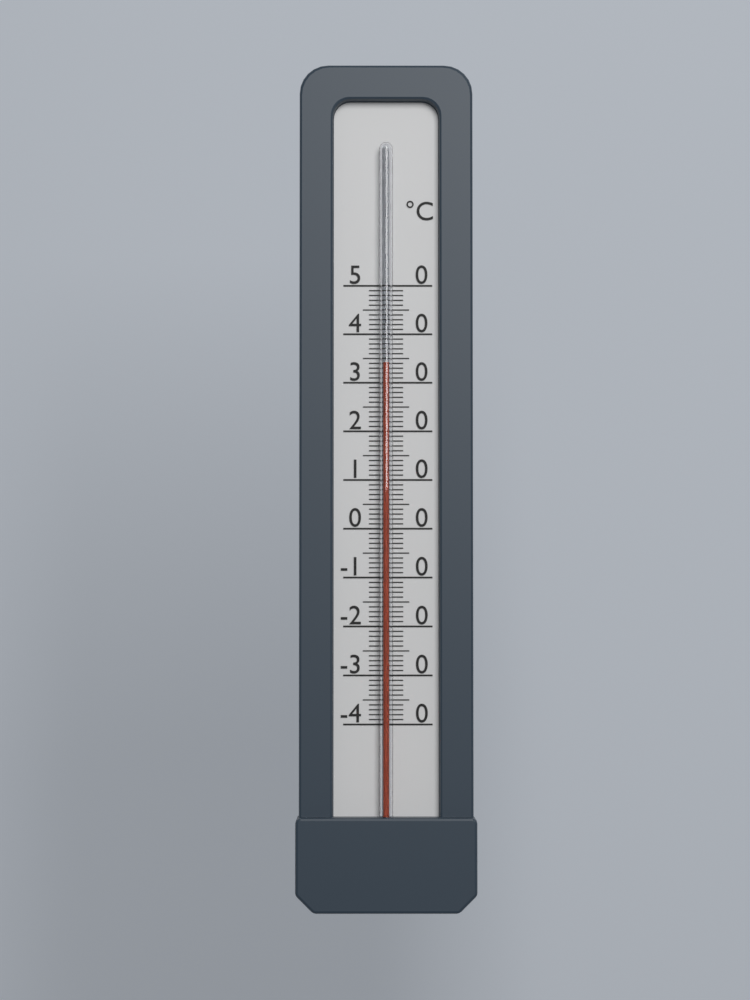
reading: 34 °C
